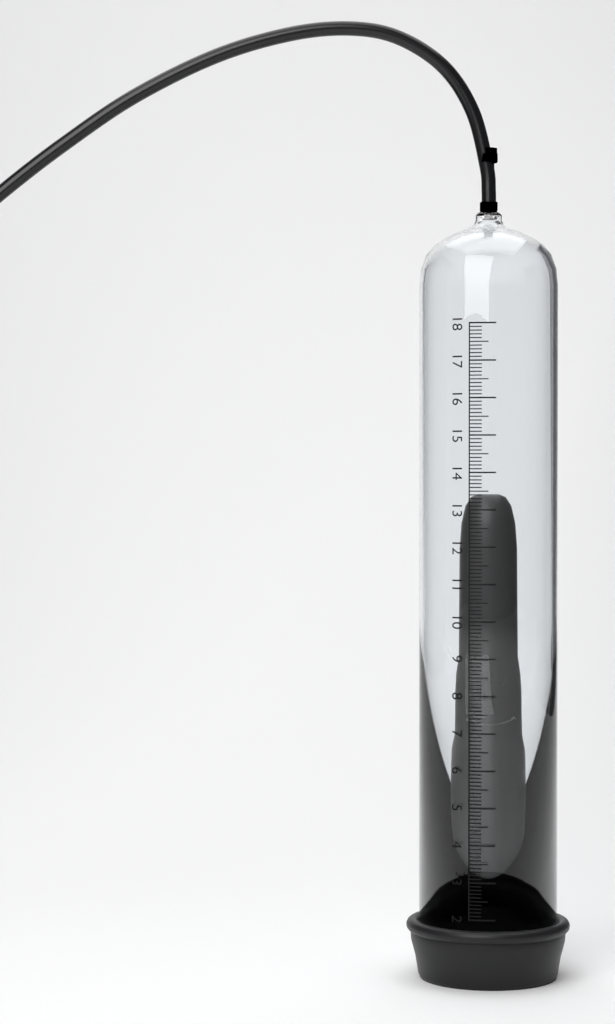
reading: 13.4 (no unit)
